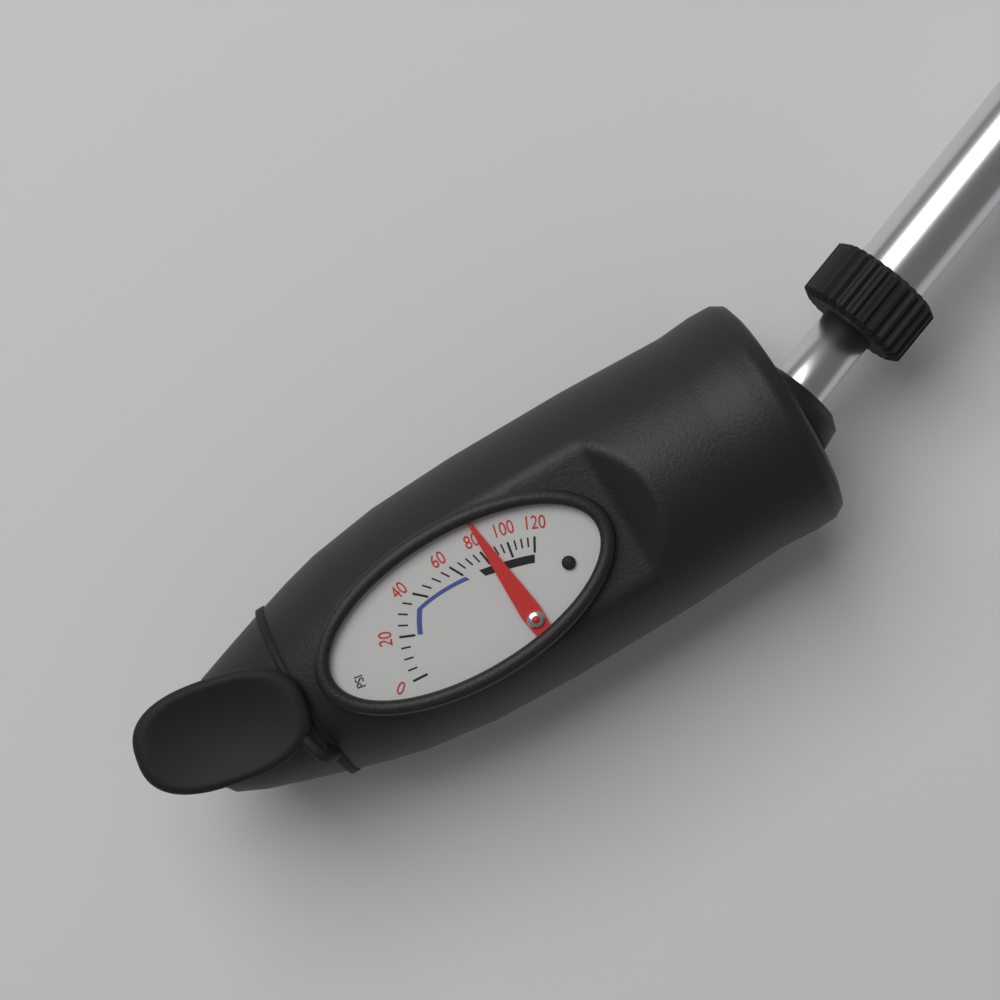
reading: 85 psi
